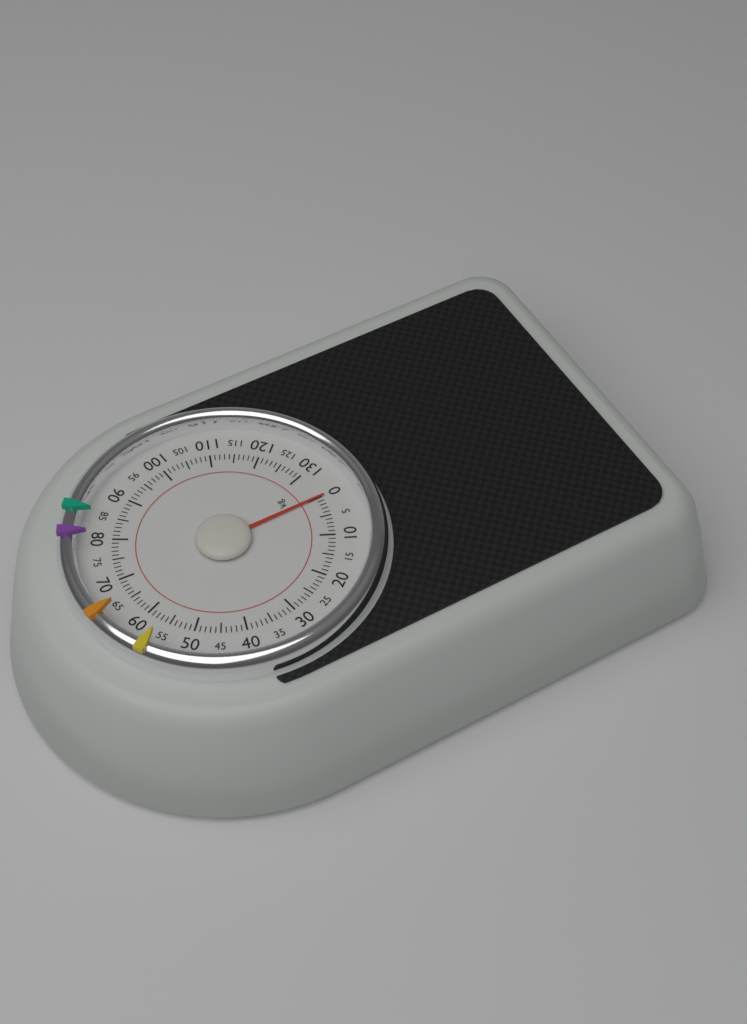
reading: 0 kg
